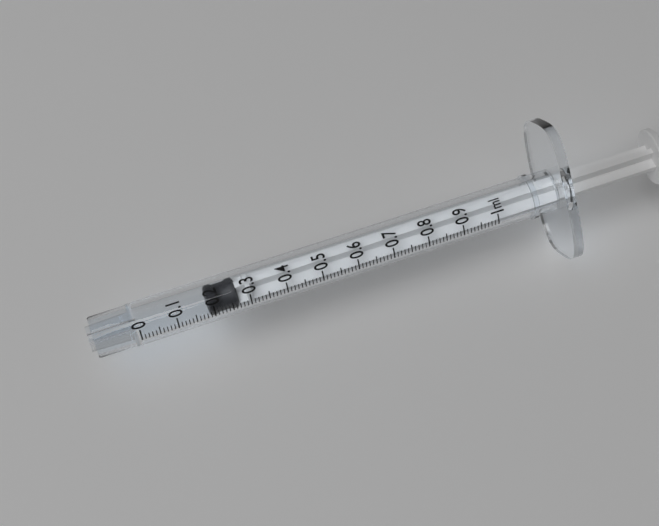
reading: 0.19 ml
